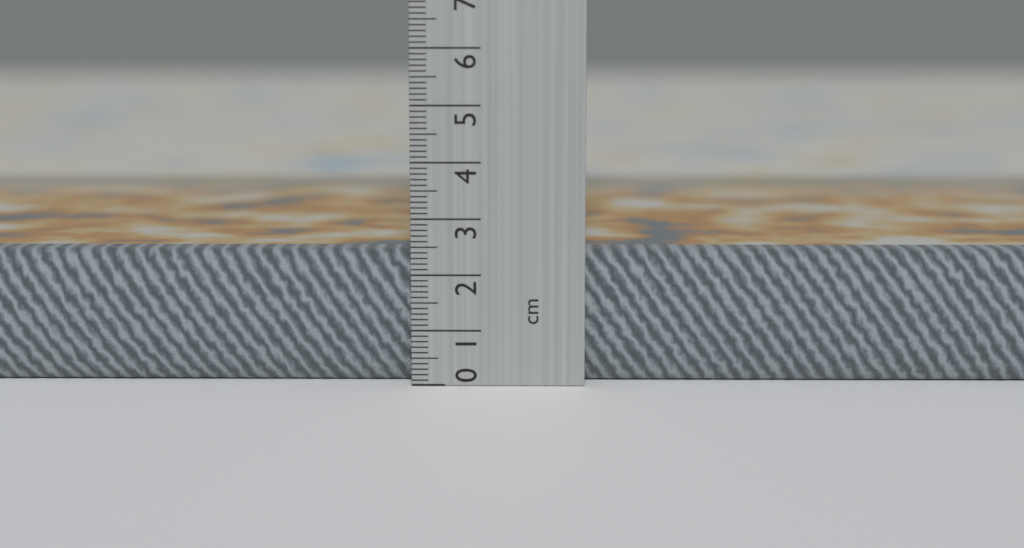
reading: 2.4 cm
